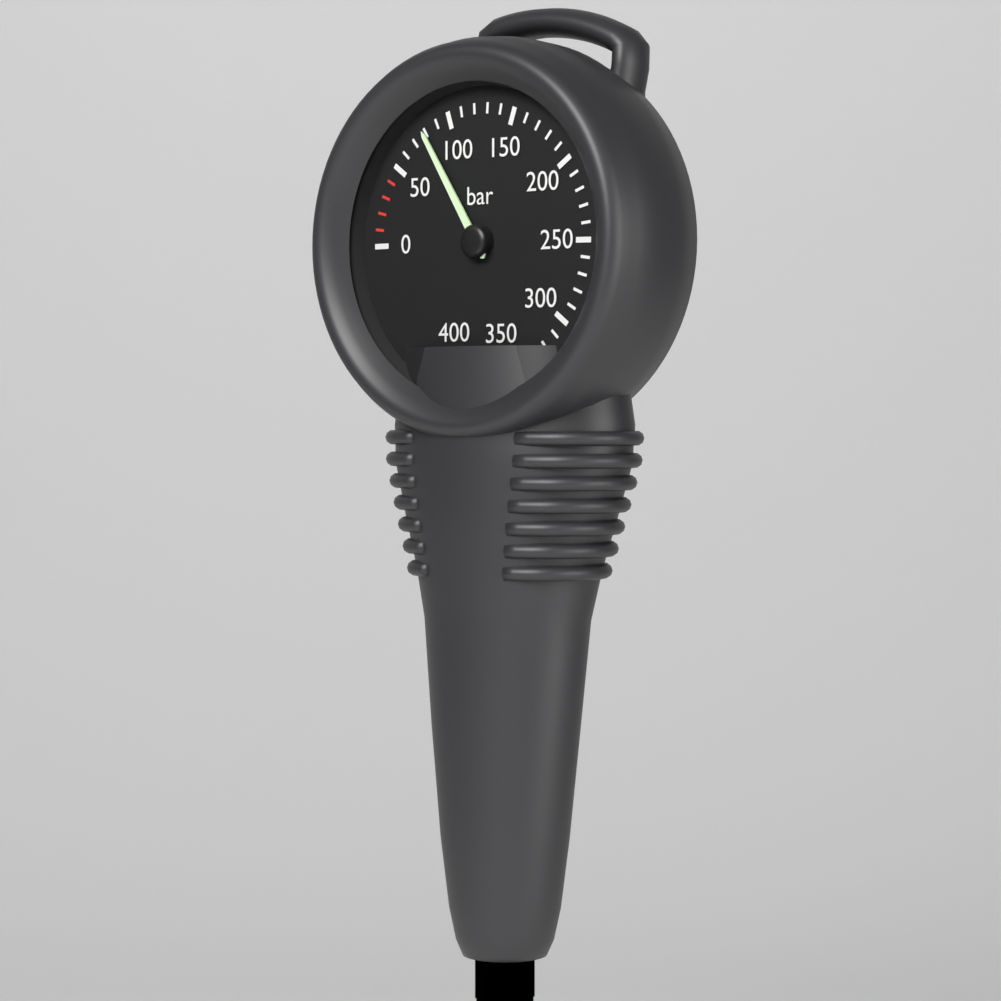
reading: 80 bar
